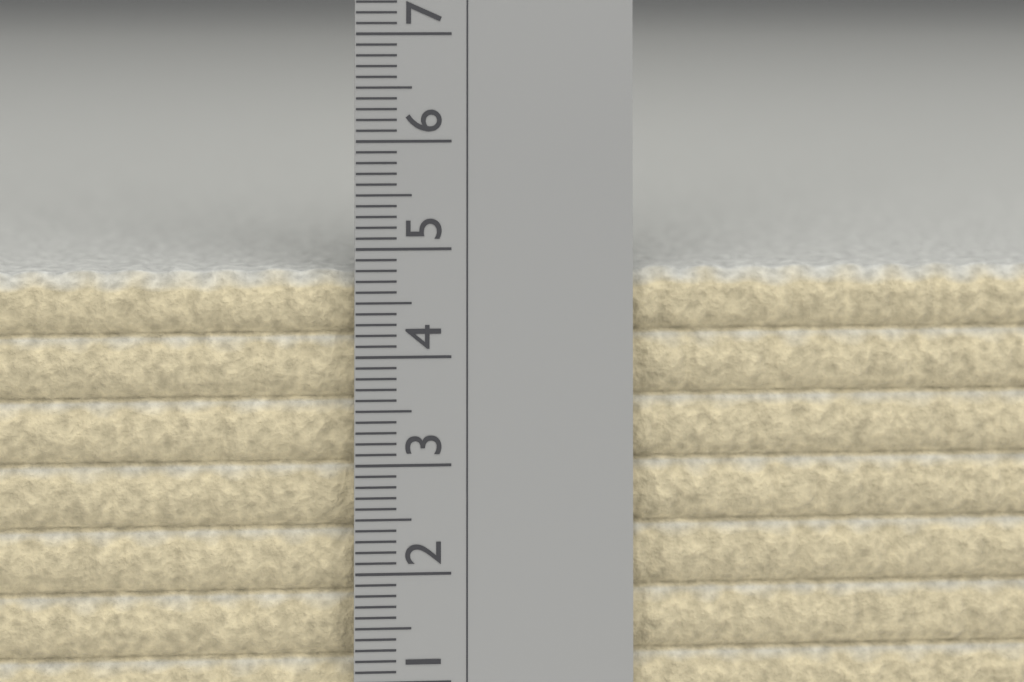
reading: 4.8 cm
